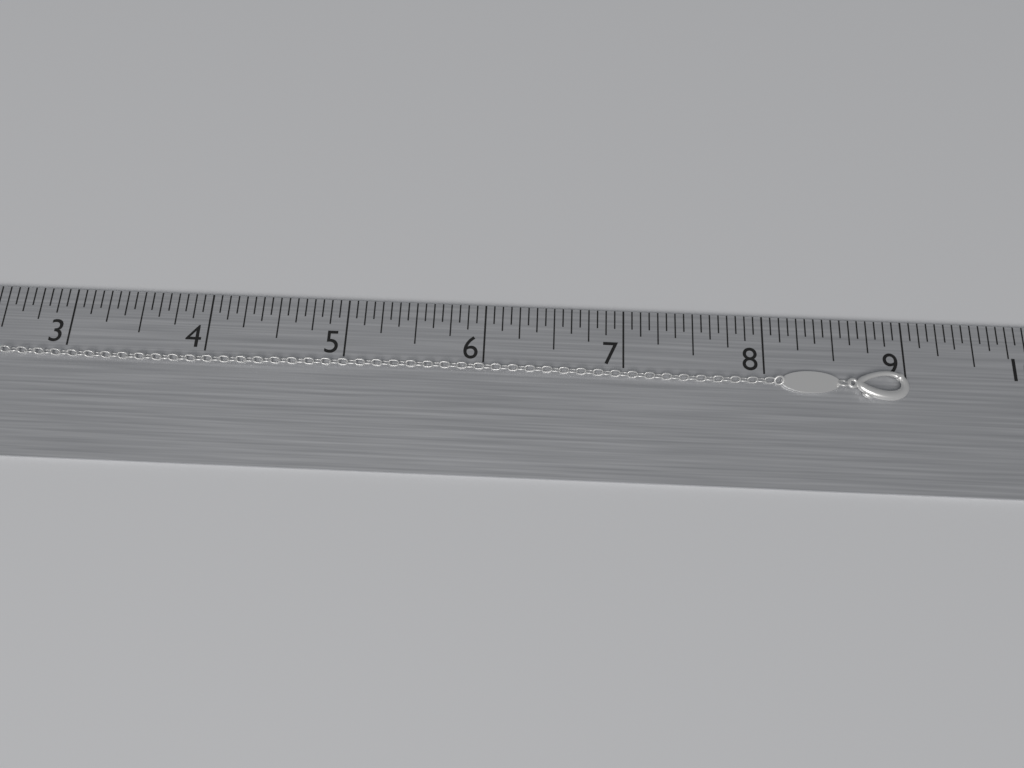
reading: 9.0000 in
